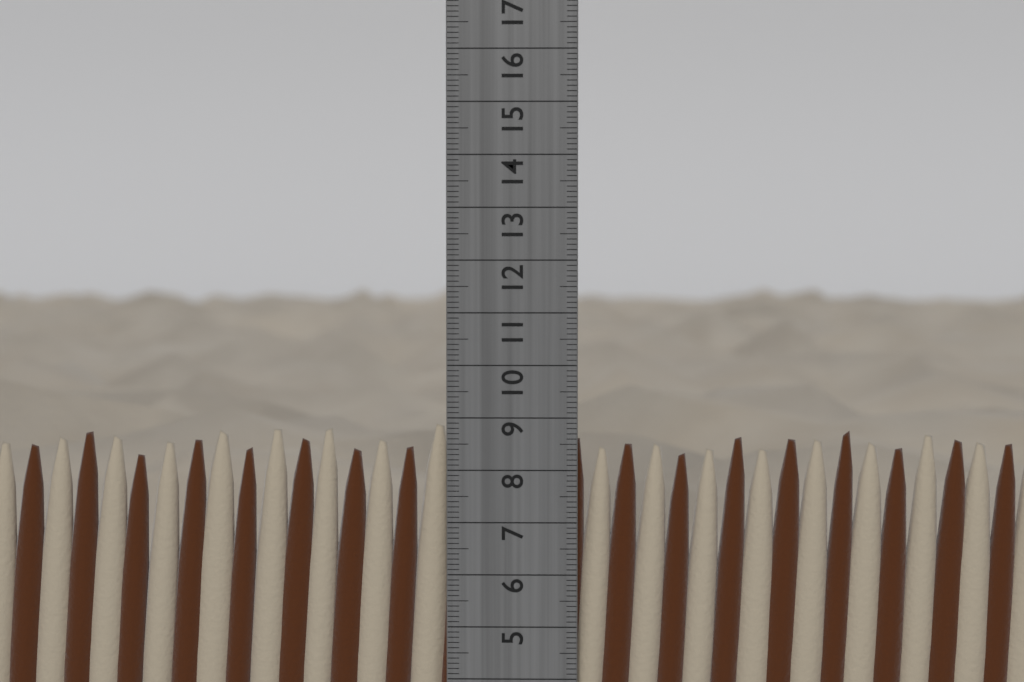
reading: 8.9 cm
